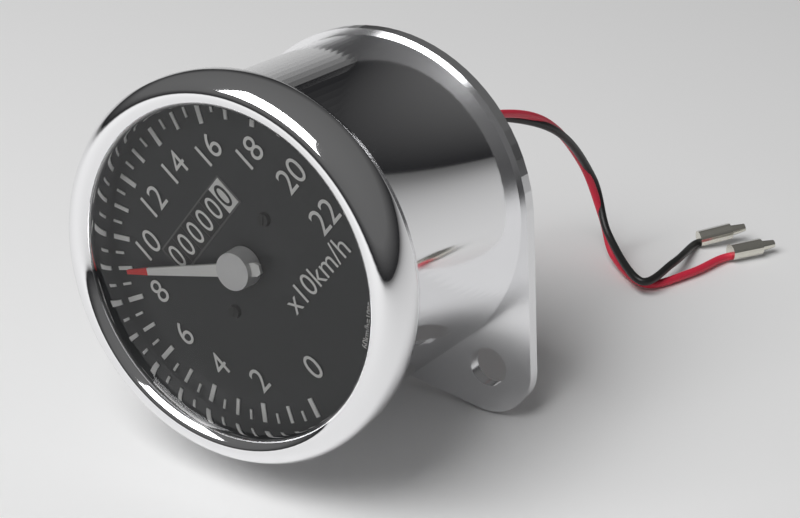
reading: 90 km/h
